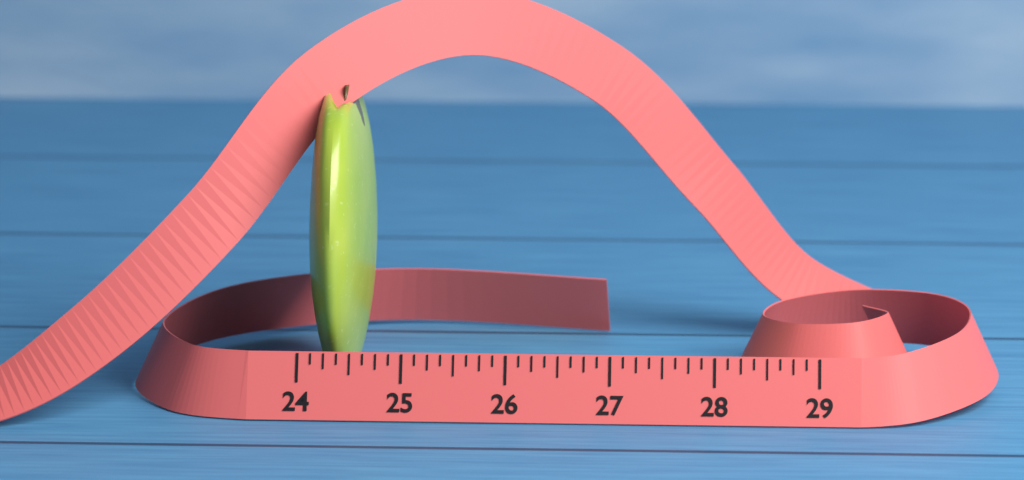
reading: 24.625 (no unit)
